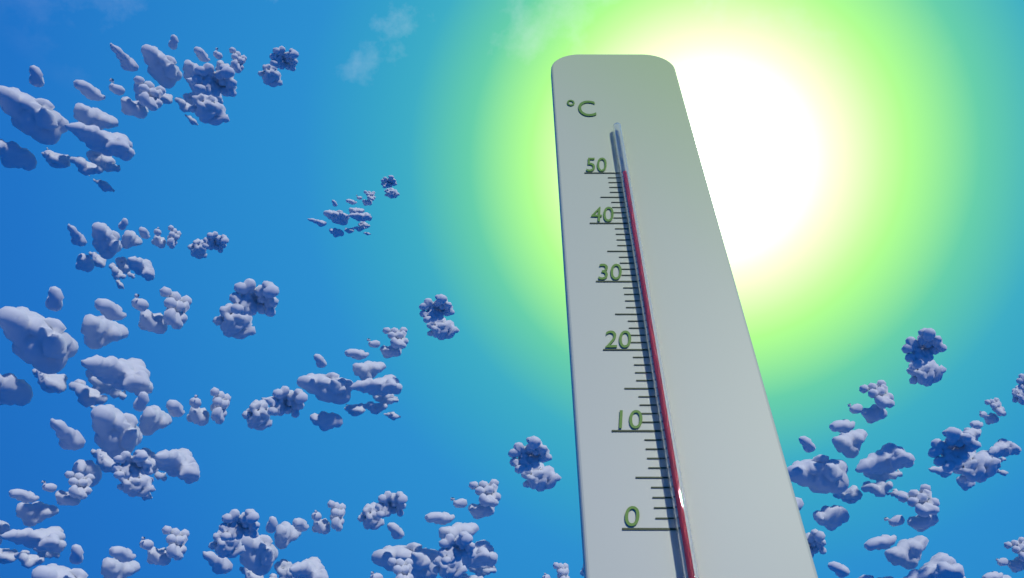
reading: 49 °C
